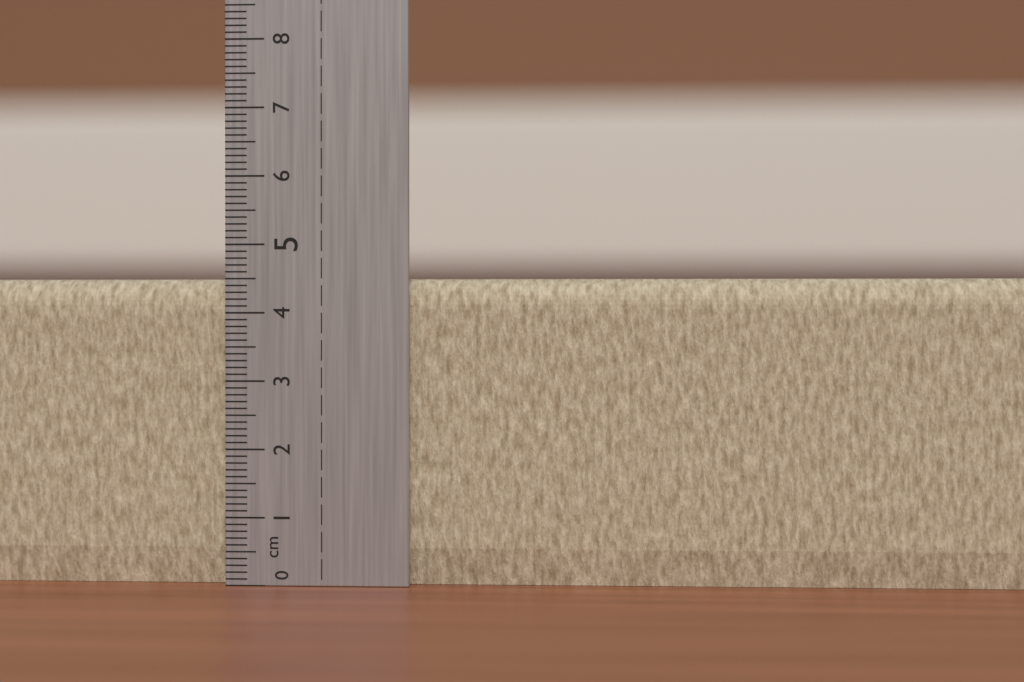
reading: 4.5 cm
